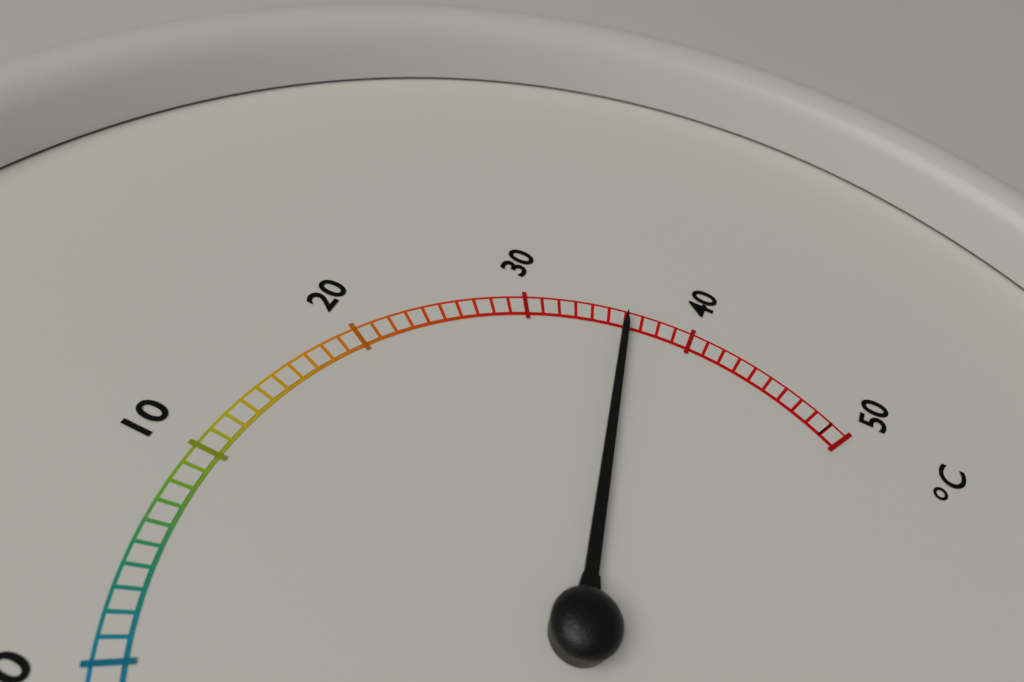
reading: 36 °C
